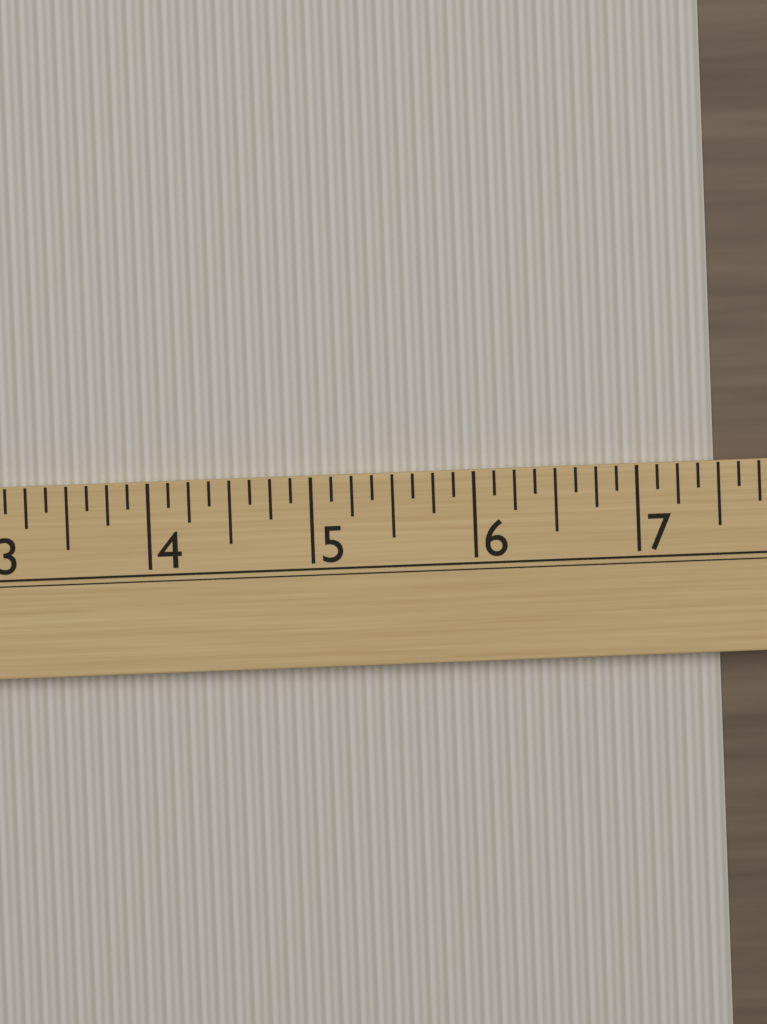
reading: 7.500 (no unit)
